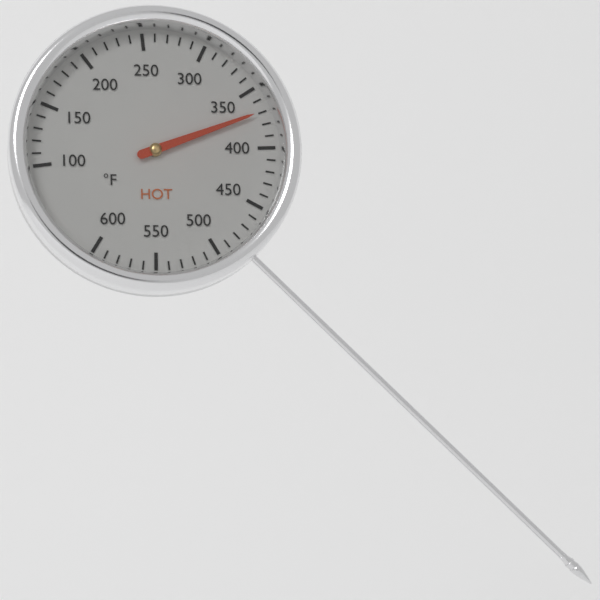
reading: 370 °F
